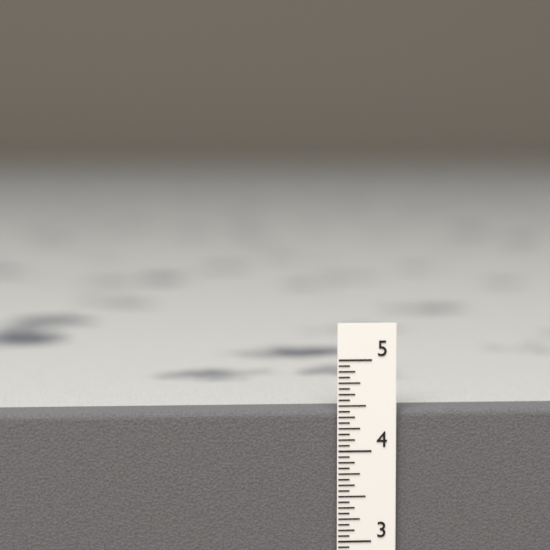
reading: 4.4375 in
